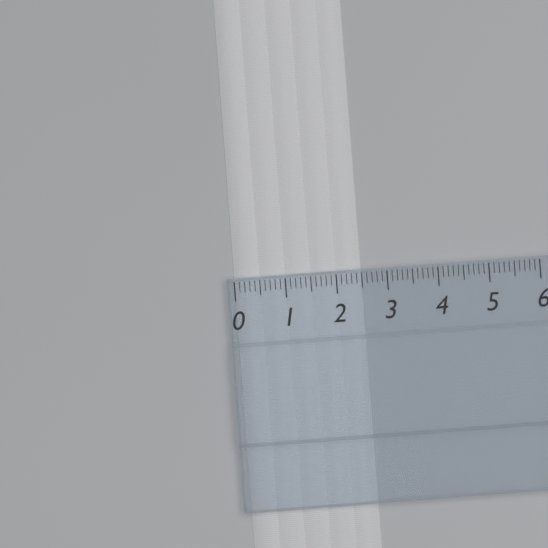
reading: 2.5 (no unit)
